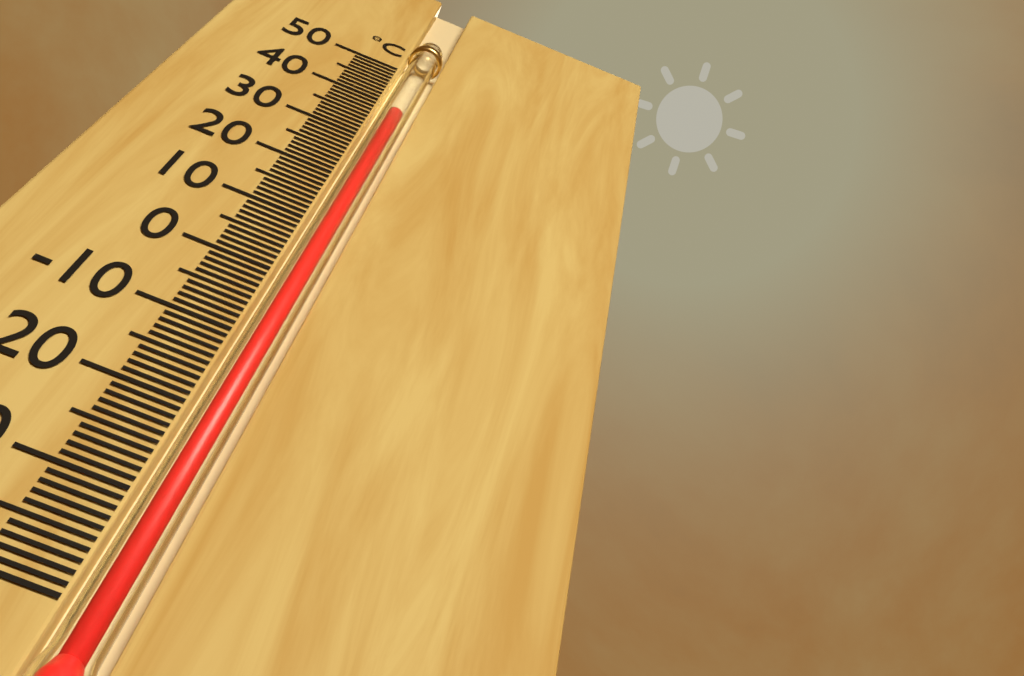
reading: 38 °C
